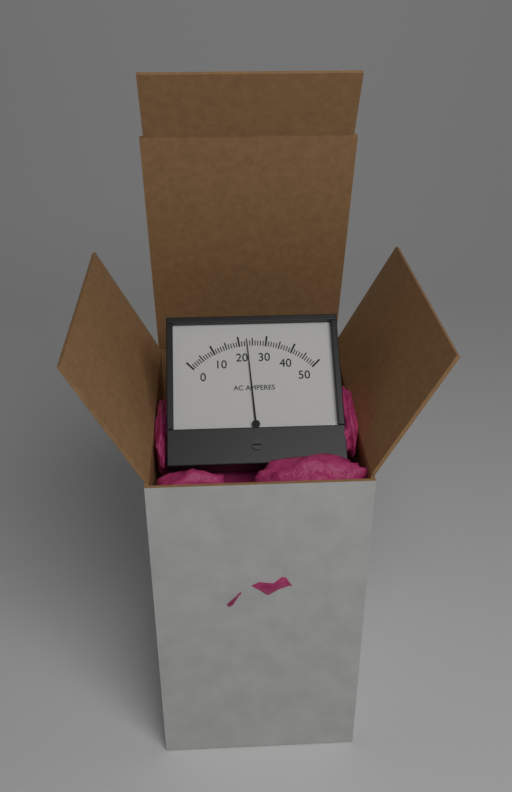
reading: 23 A
